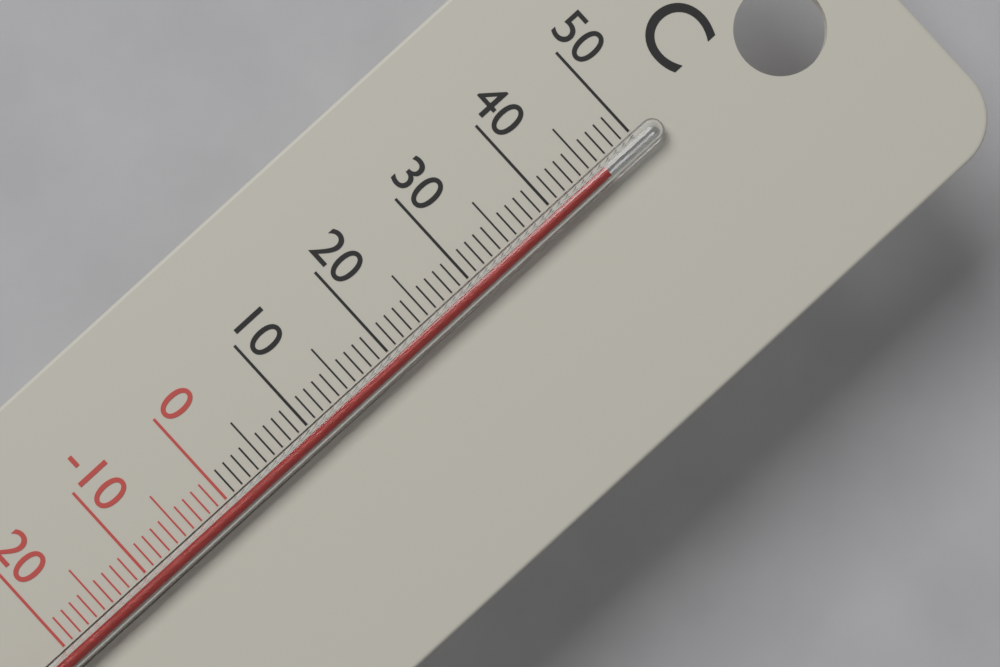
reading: 46 °C
